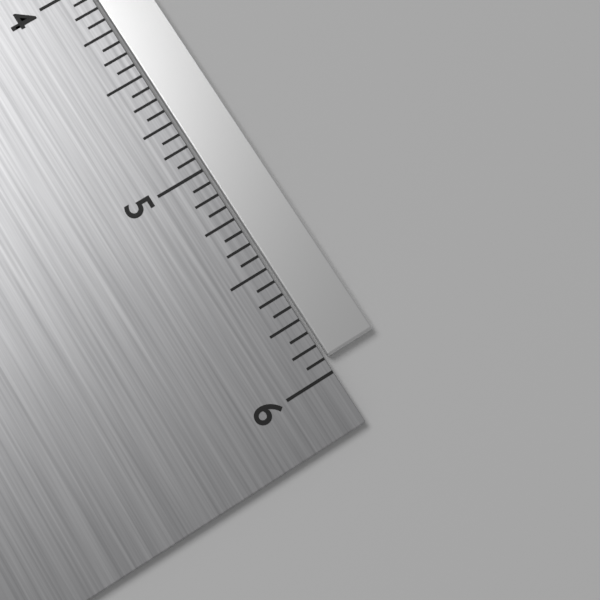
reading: 5.9375 in
